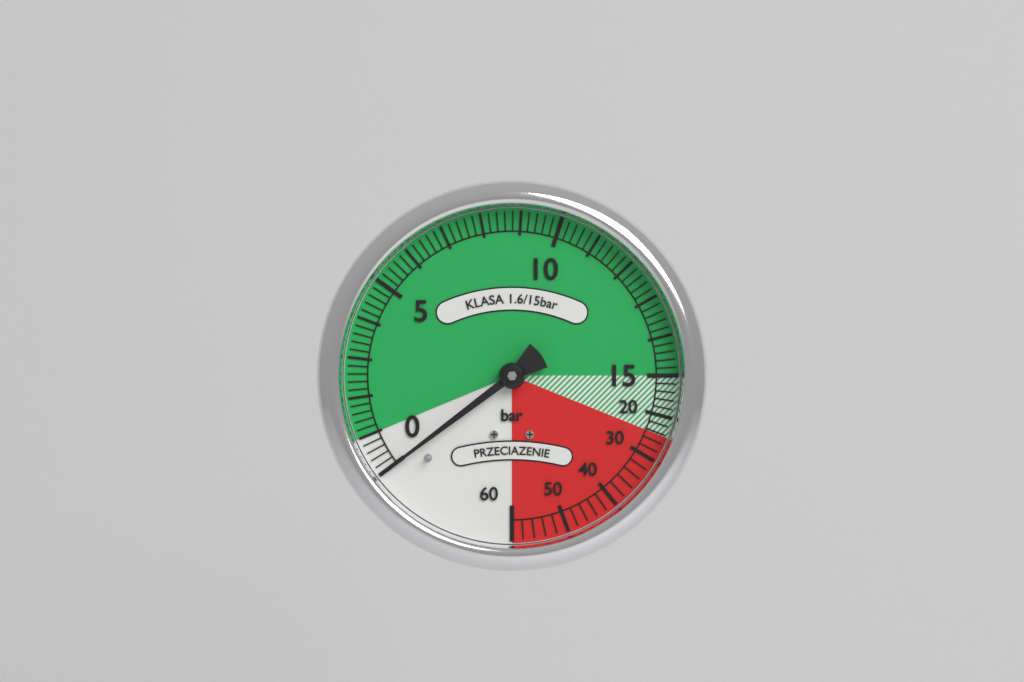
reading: 0.0 bar
